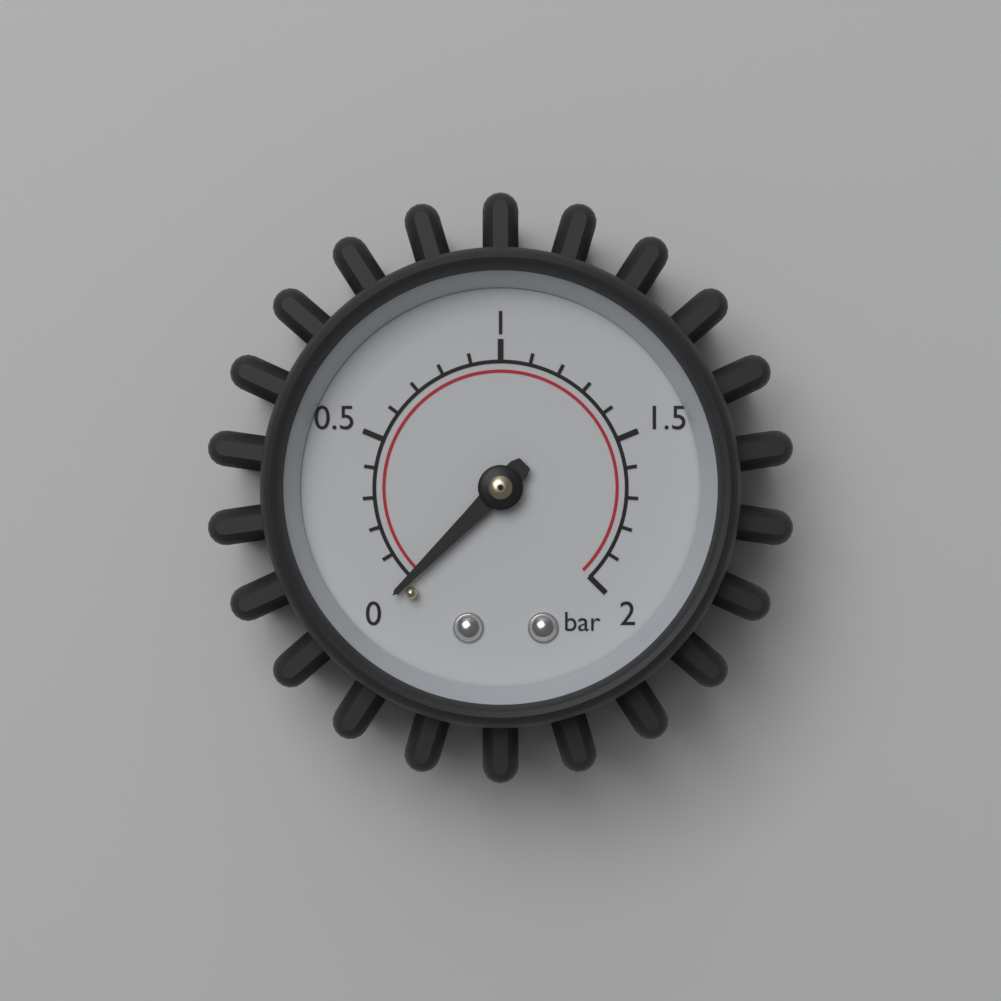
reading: 0.0 bar
